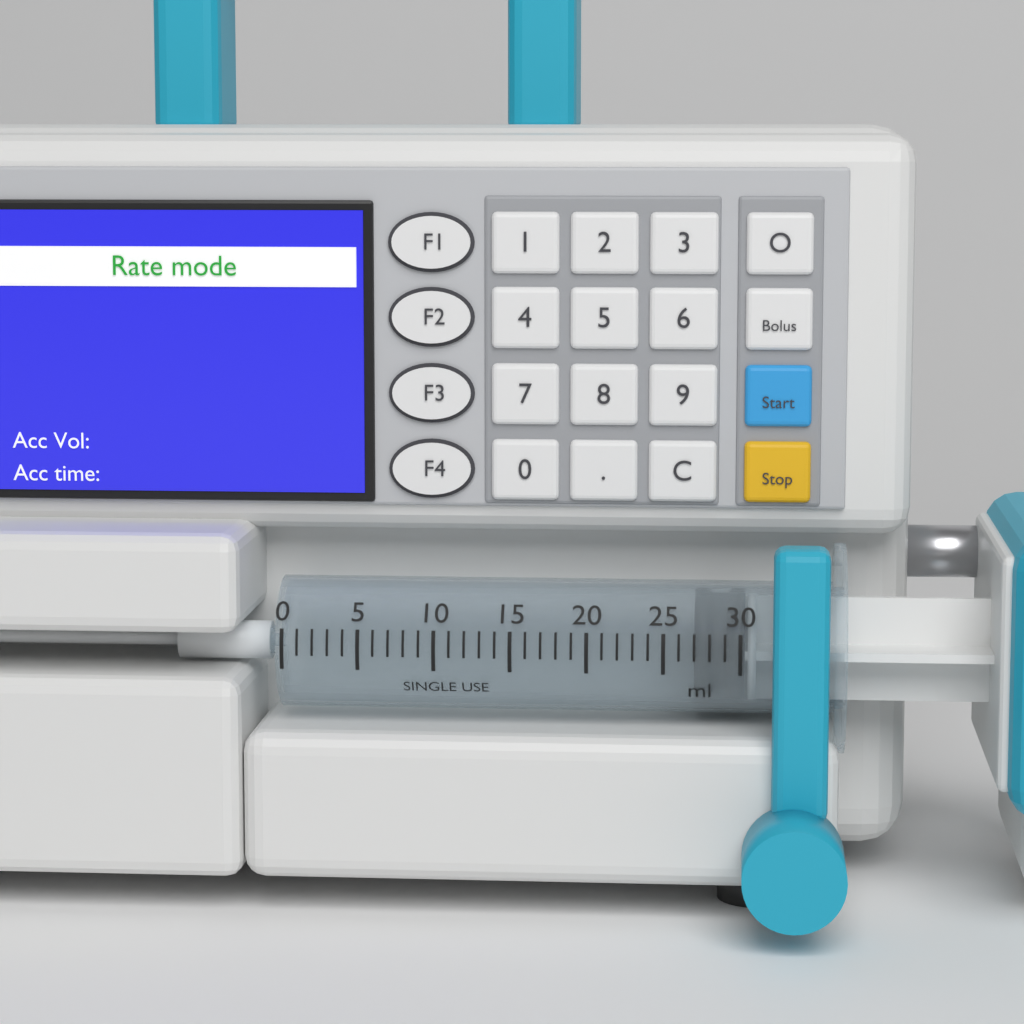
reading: 27 ml
